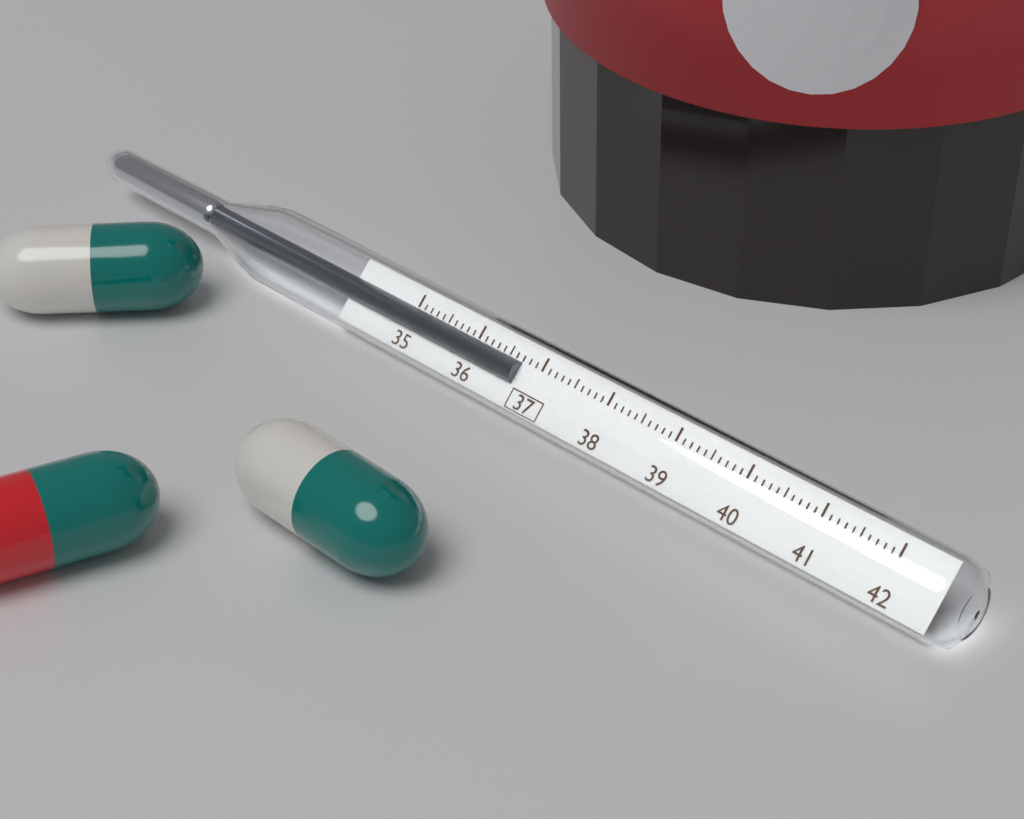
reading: 36.7 (no unit)
